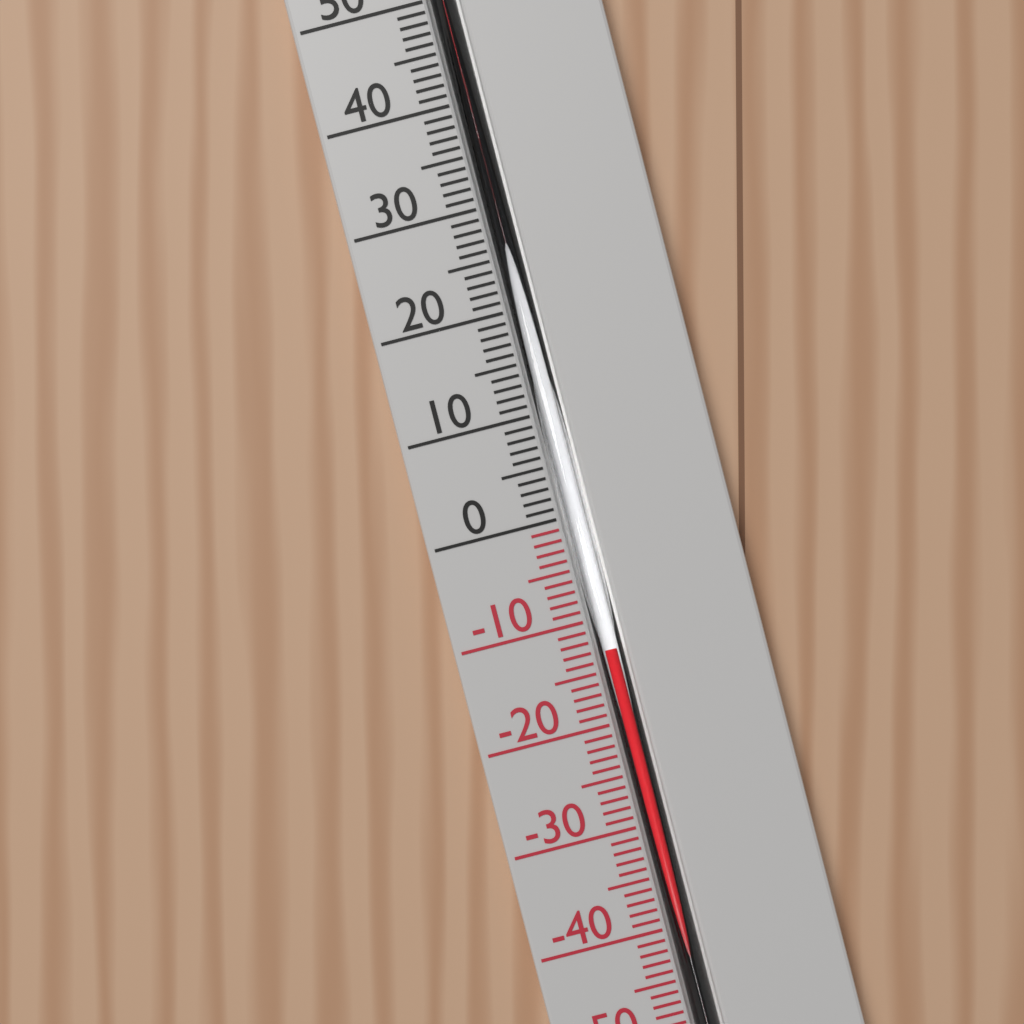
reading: -13 °C
